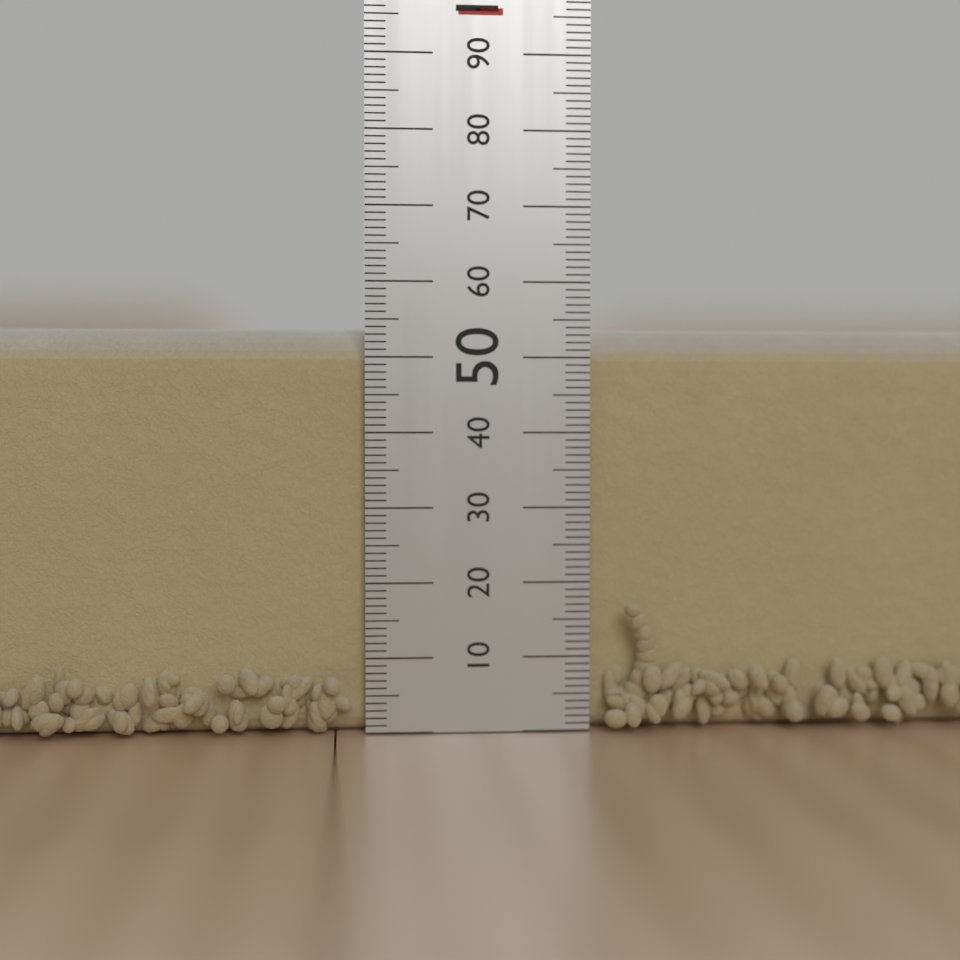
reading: 54 mm
